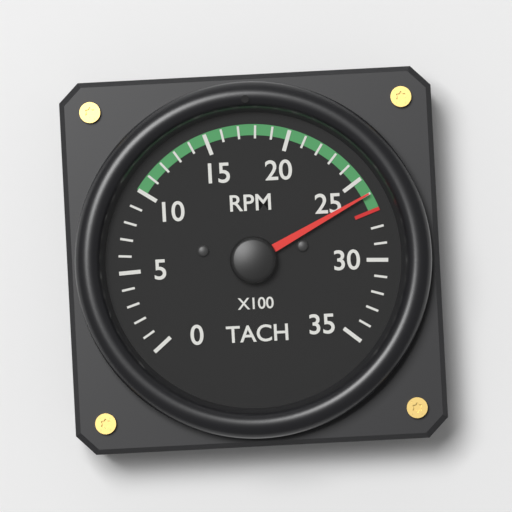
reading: 2600 RPM
